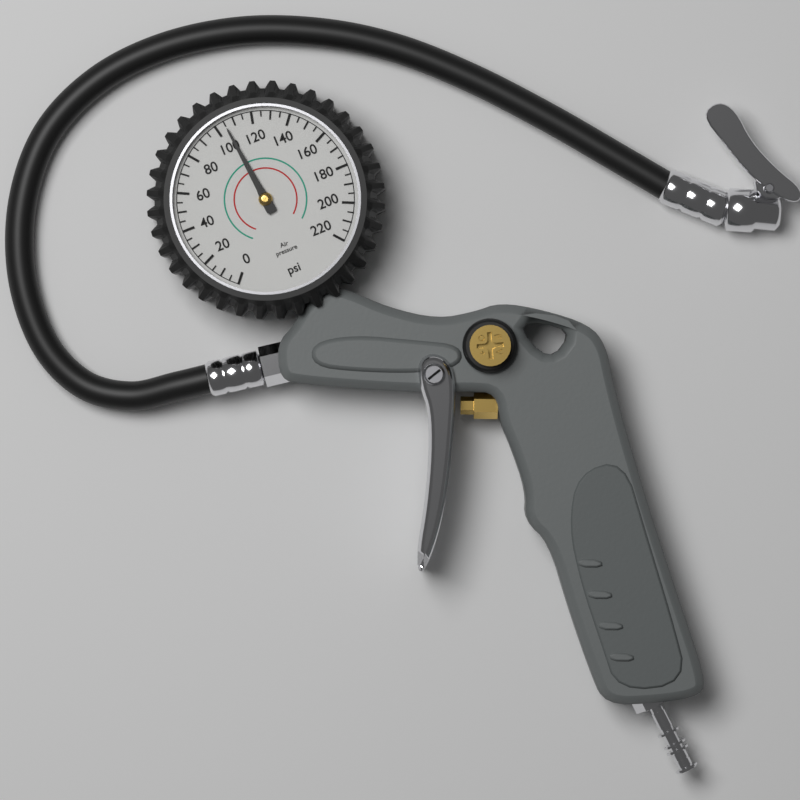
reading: 105 psi
